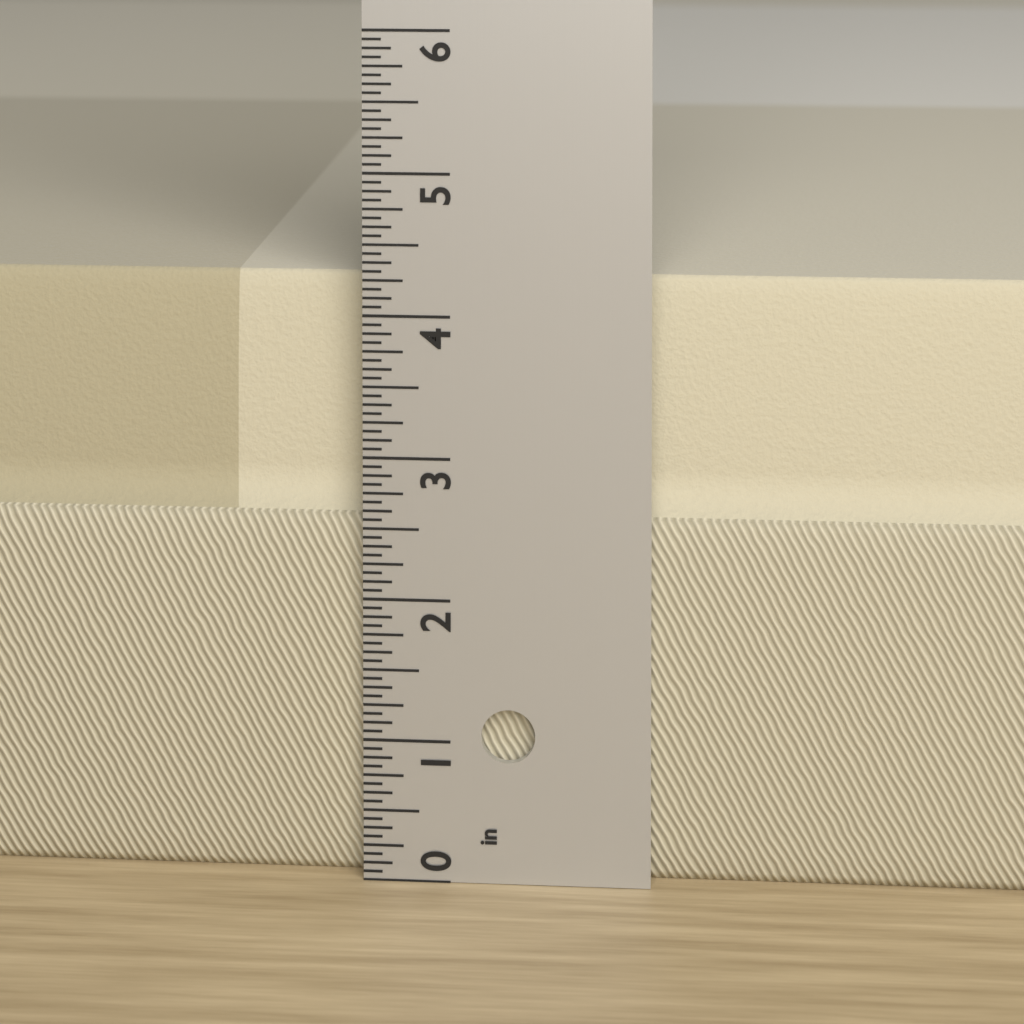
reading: 4.2500 in
